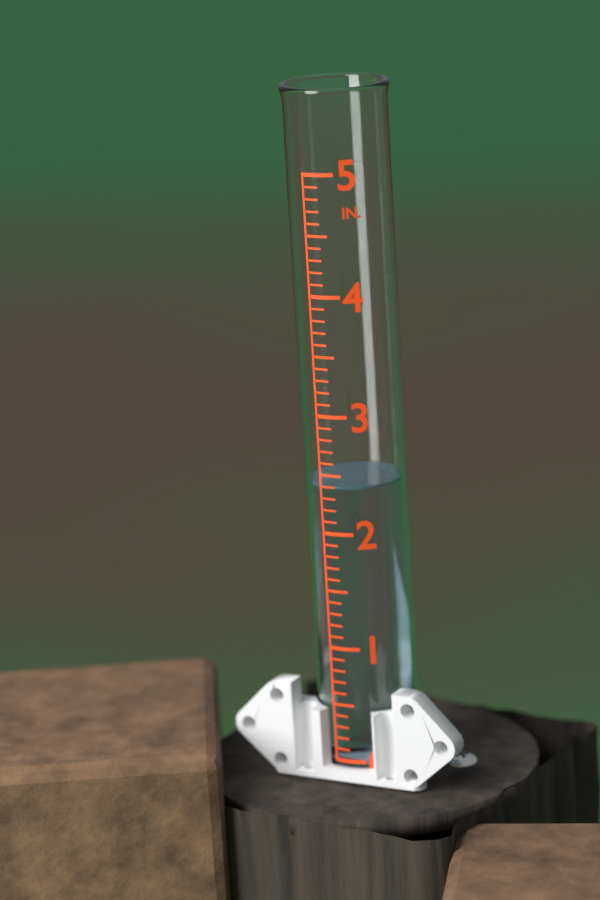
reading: 2.4 in
